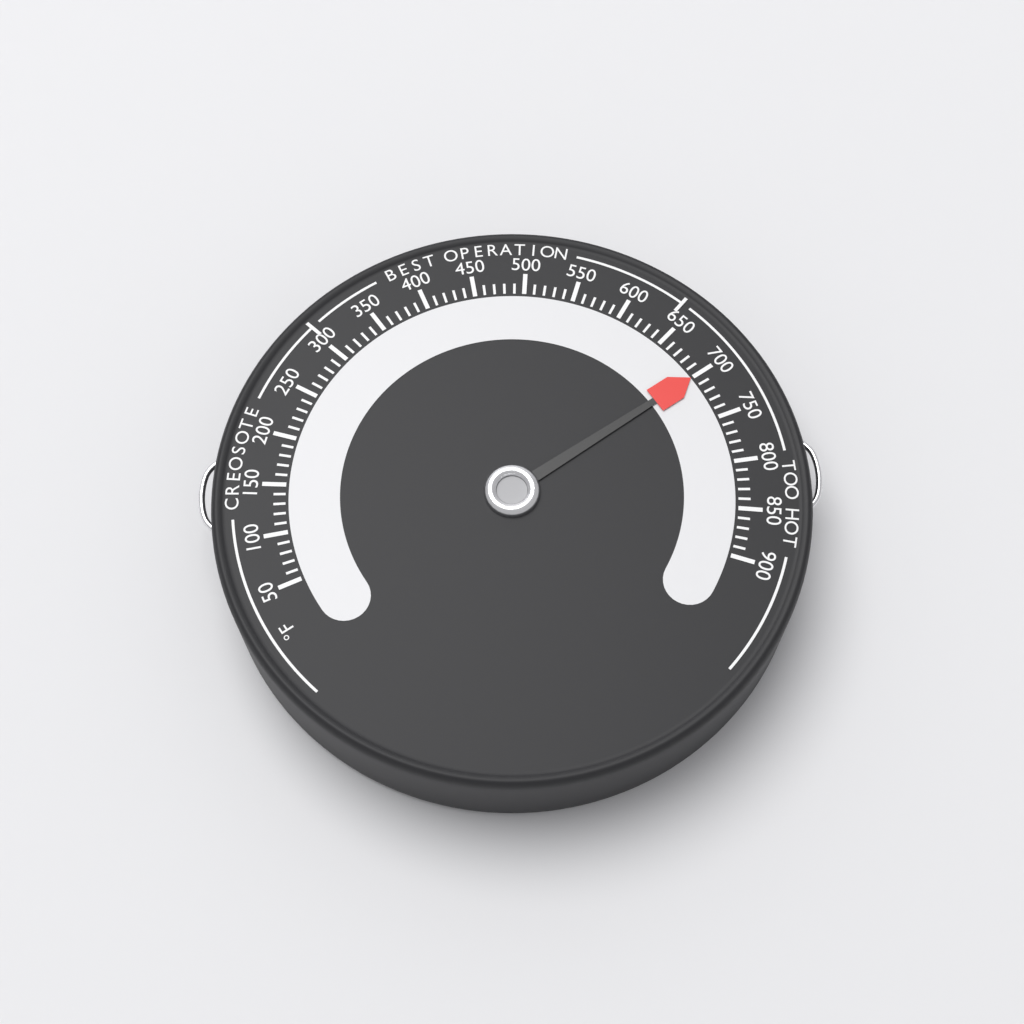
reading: 700 °F
